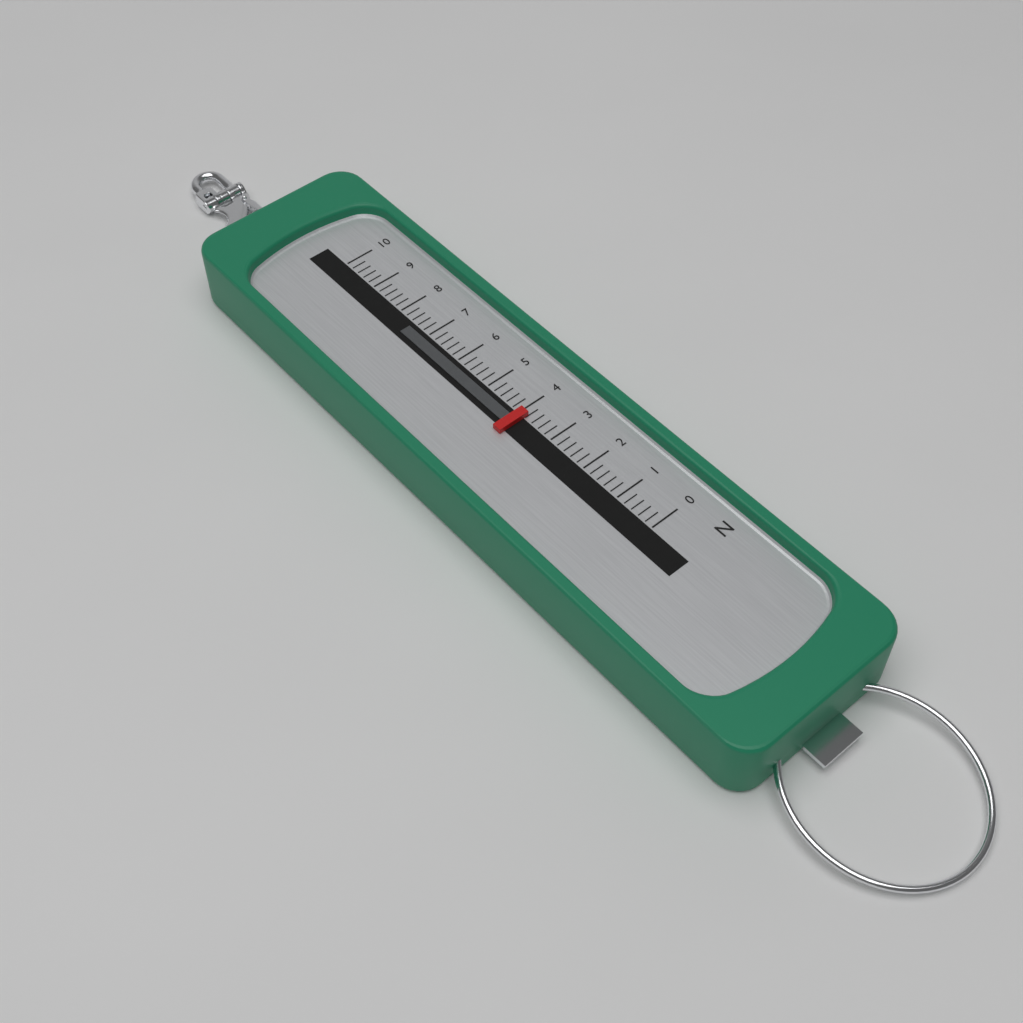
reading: 3.8 N
